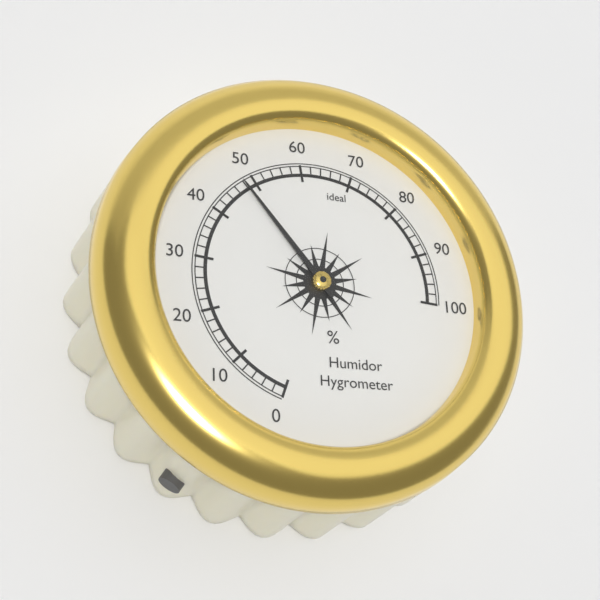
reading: 48 %
